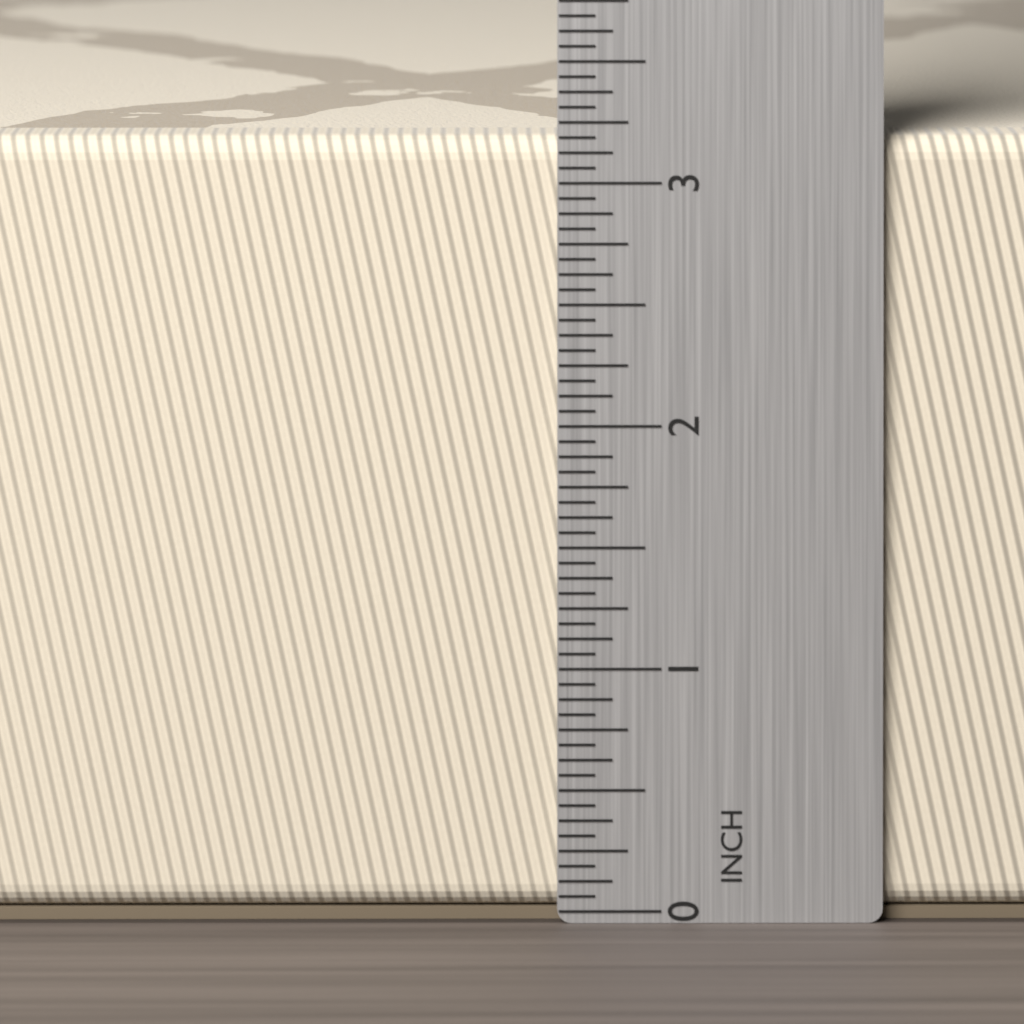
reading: 3.1875 in
